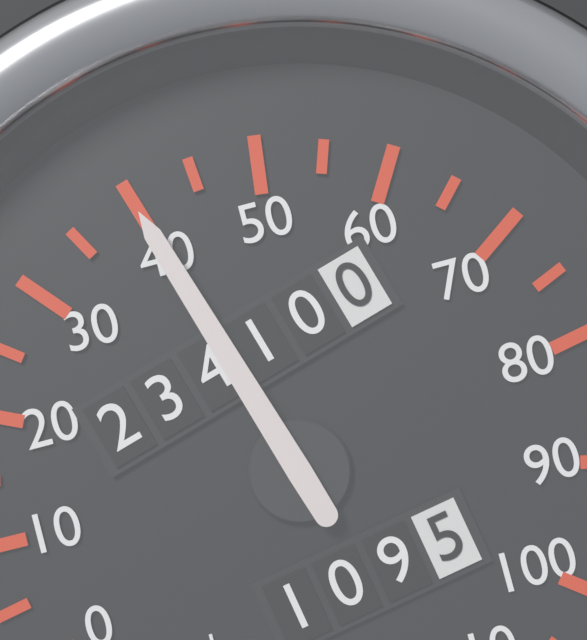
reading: 40 mph
